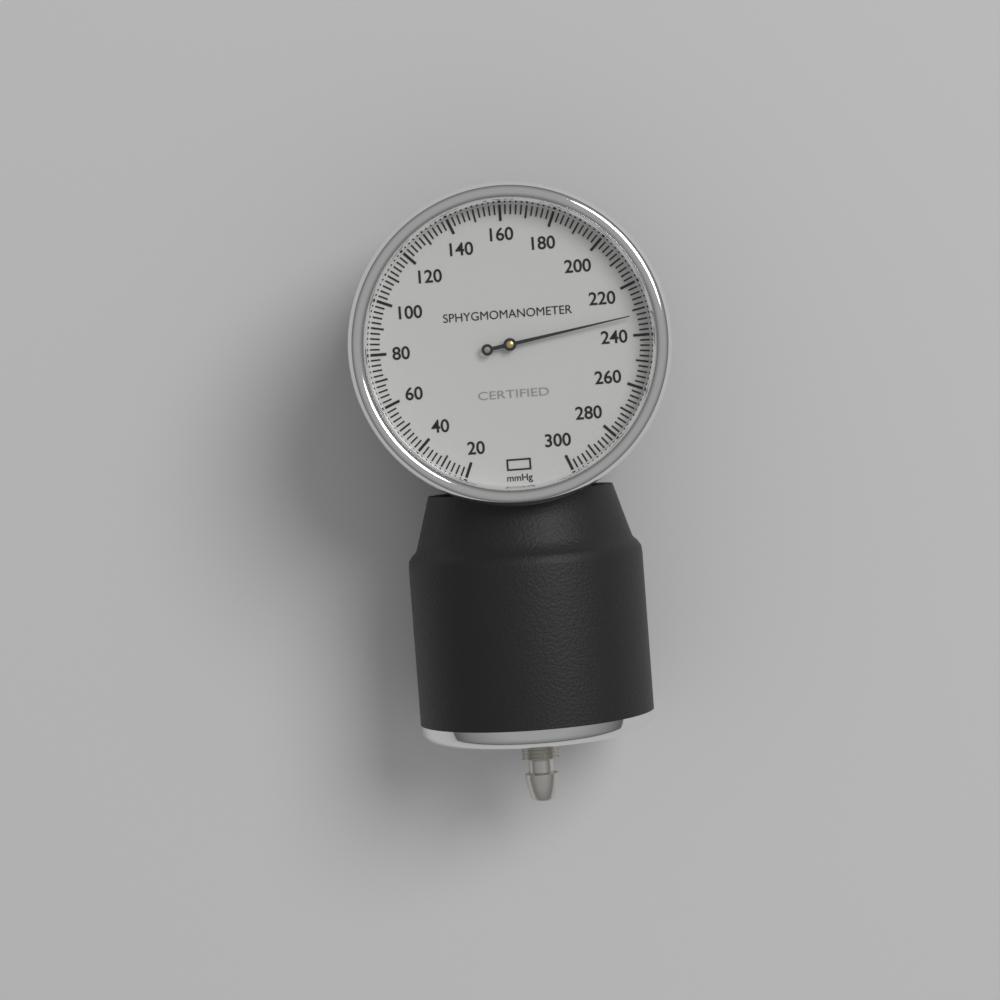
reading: 232 mmHg
